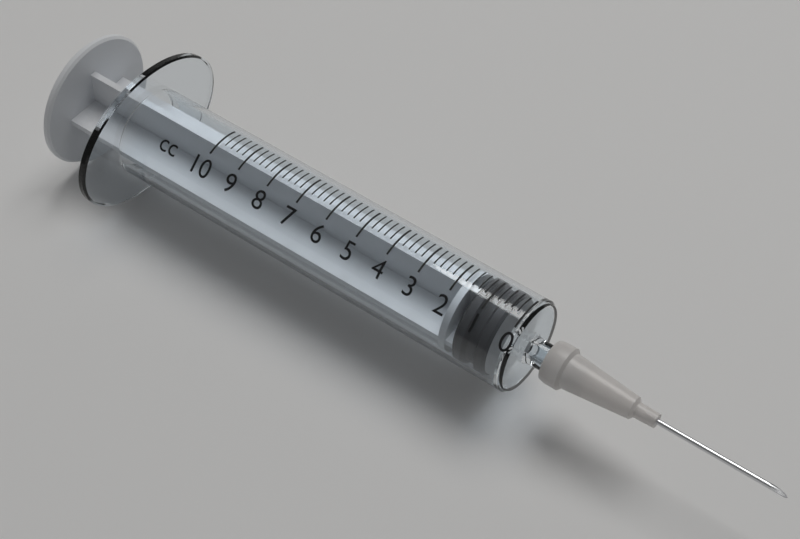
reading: 0.4 cc
